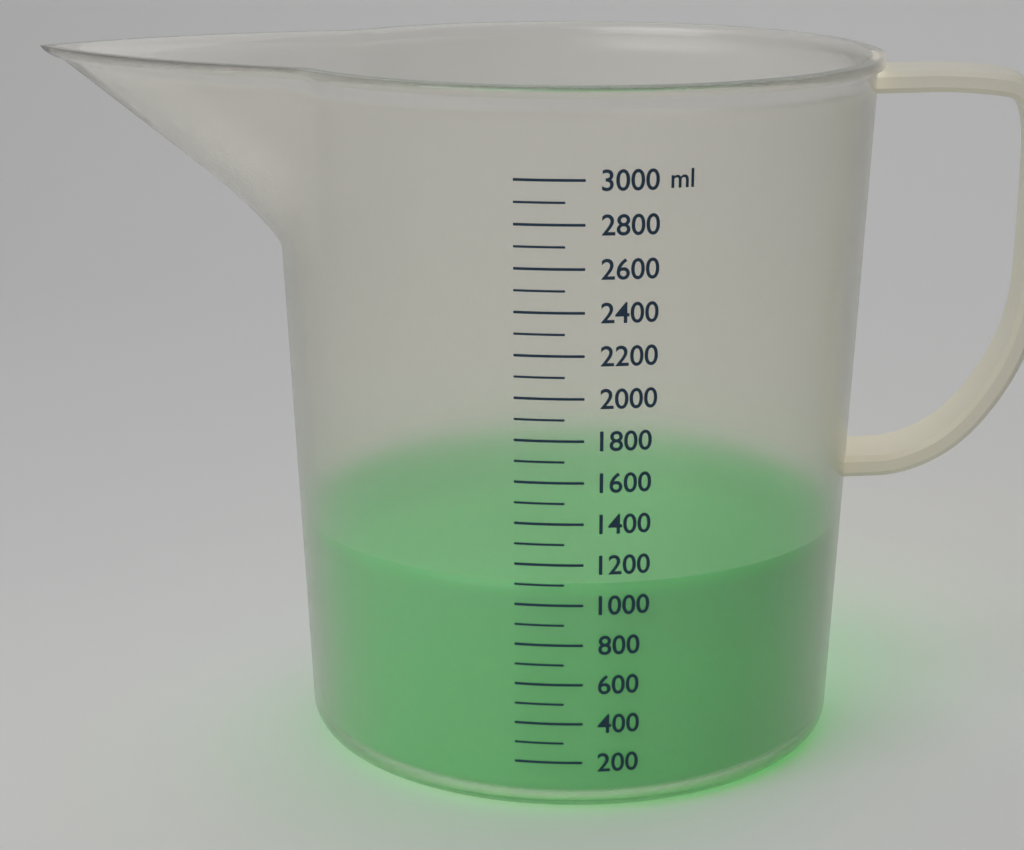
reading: 1100 ml
